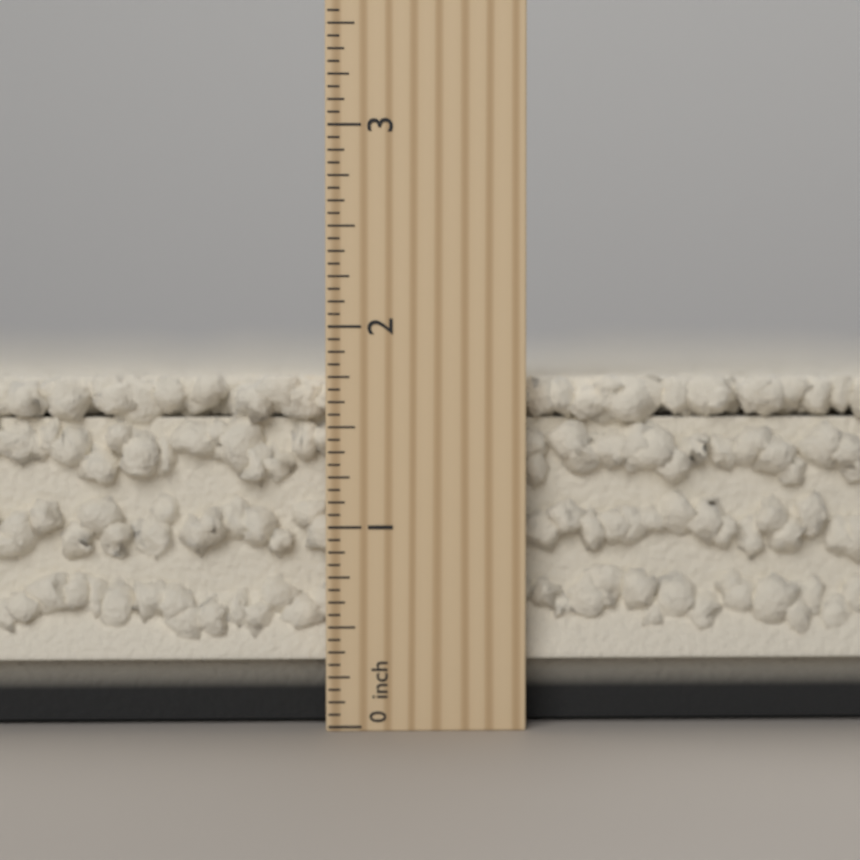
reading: 1.7500 inch
